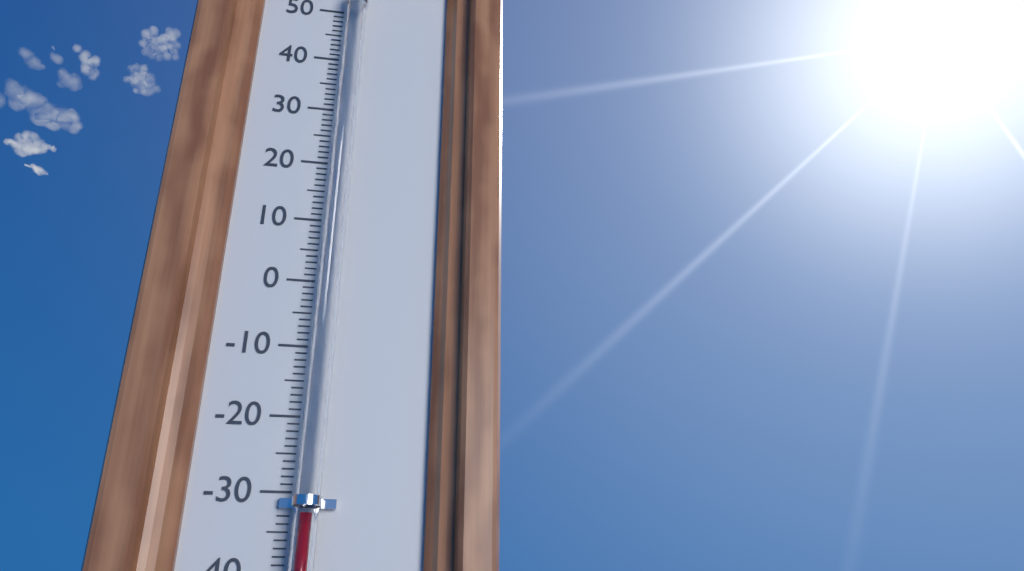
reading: -33 °C
